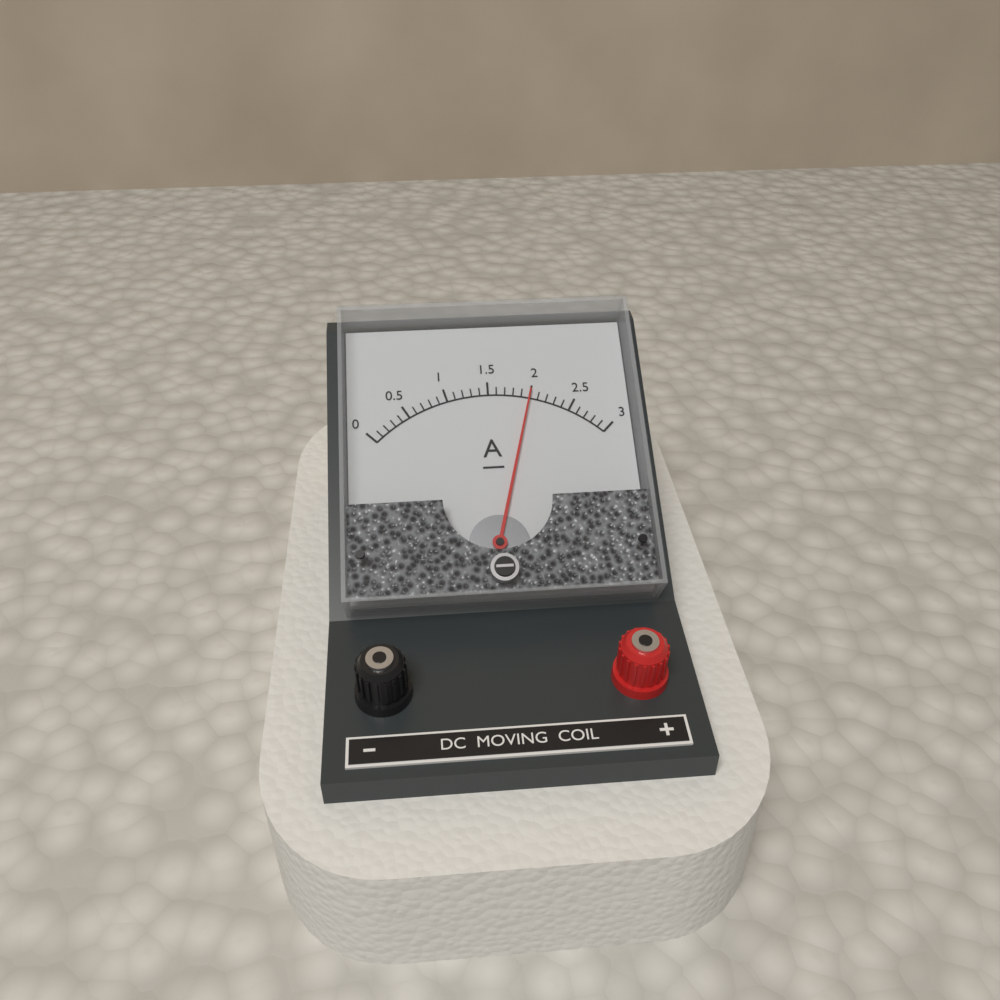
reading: 2.0 A
